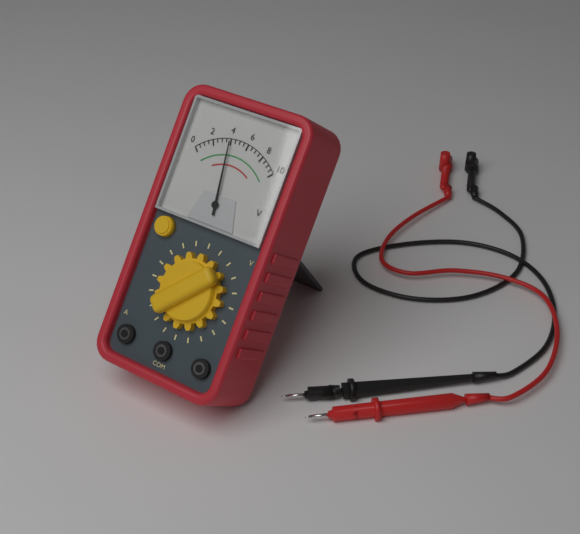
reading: 4.0 V
